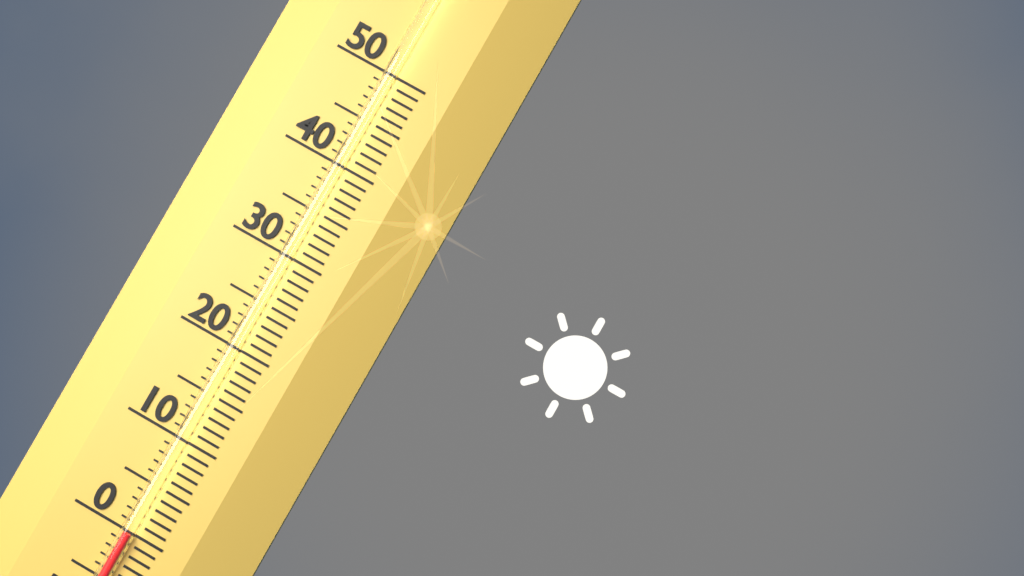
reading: 0 (no unit)
